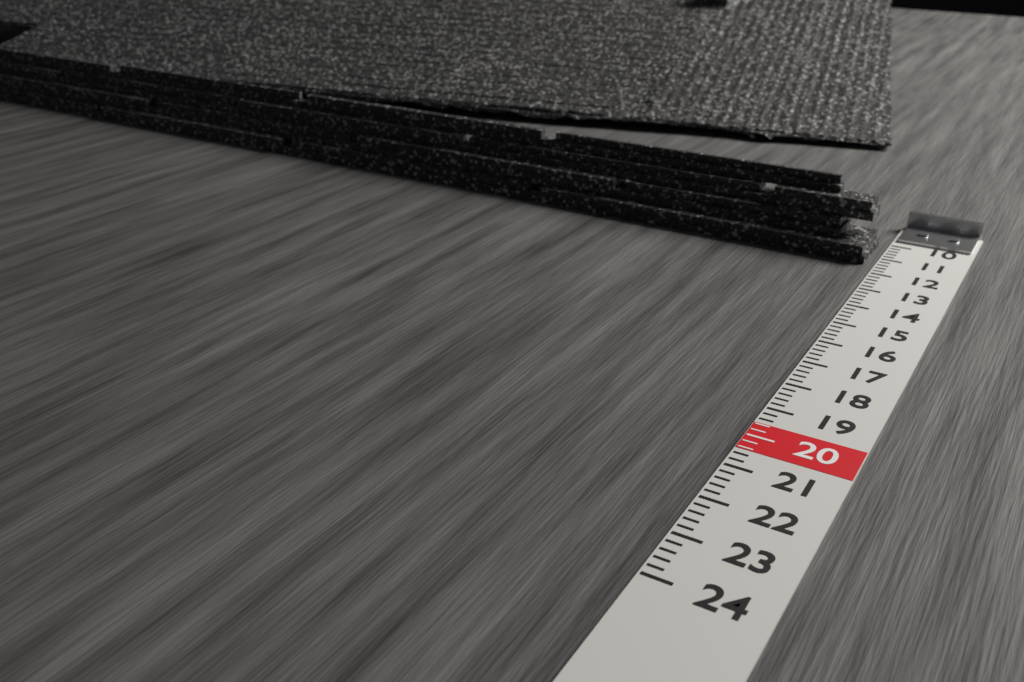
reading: 11.4 (no unit)
